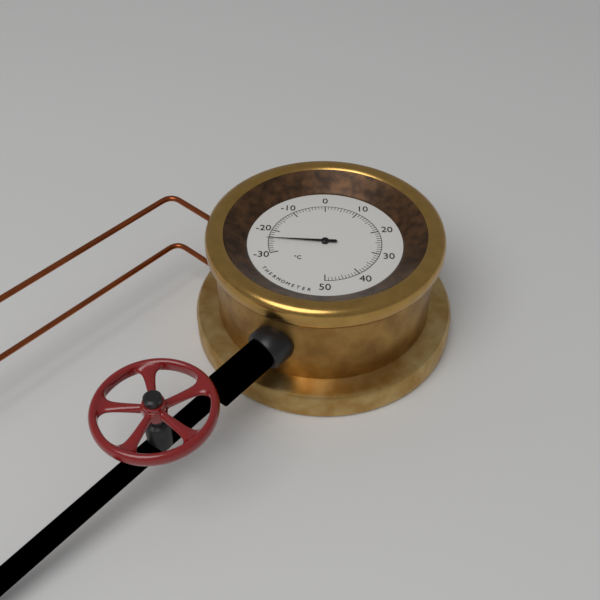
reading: -24 °C
